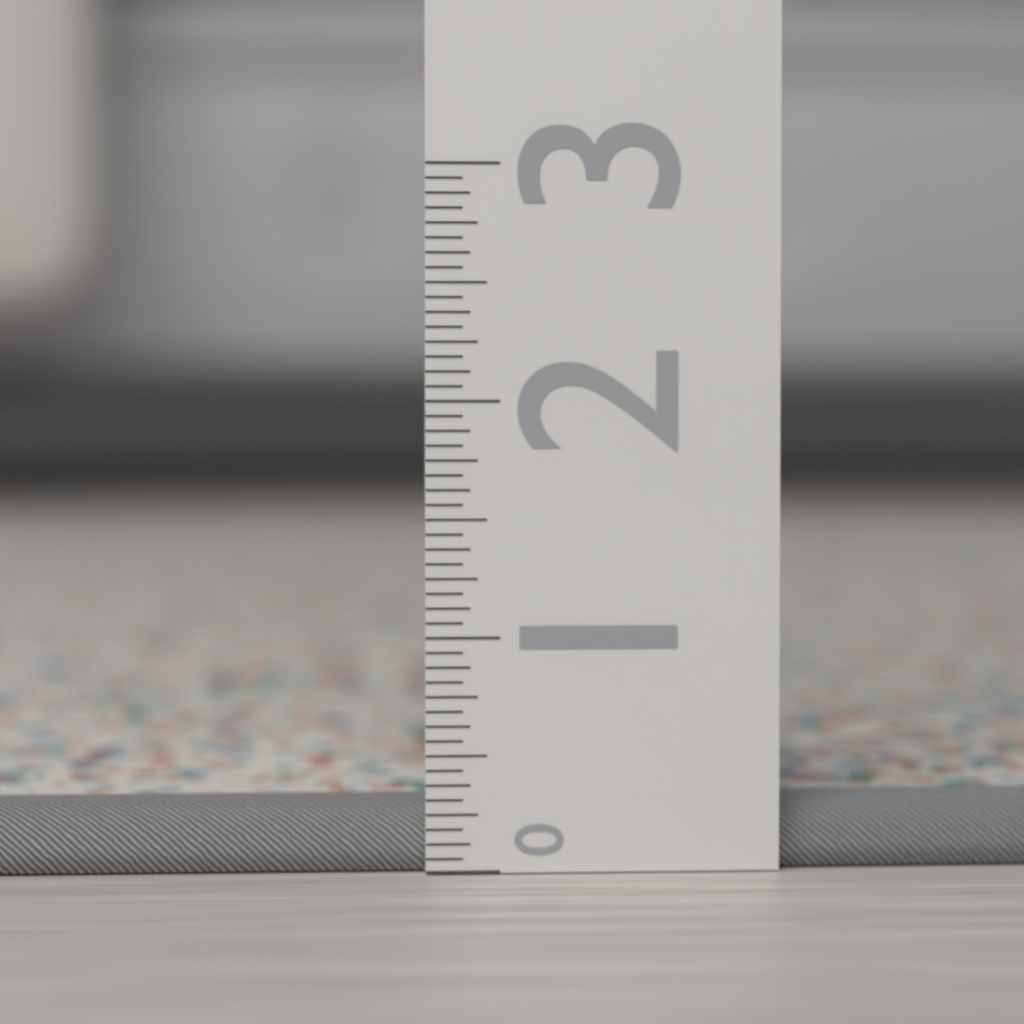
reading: 0.3750 (no unit)
